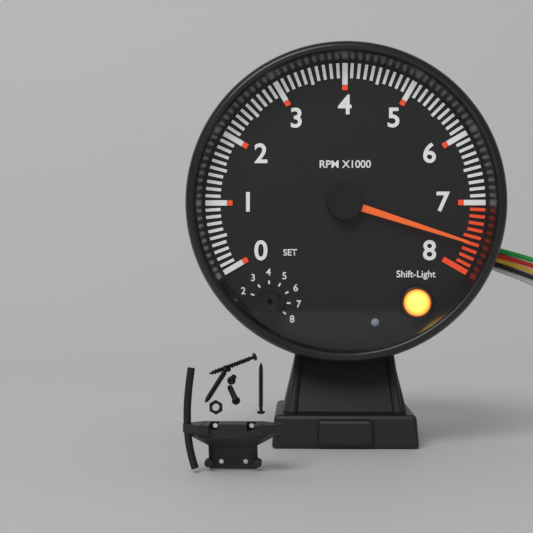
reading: 7600 RPM
